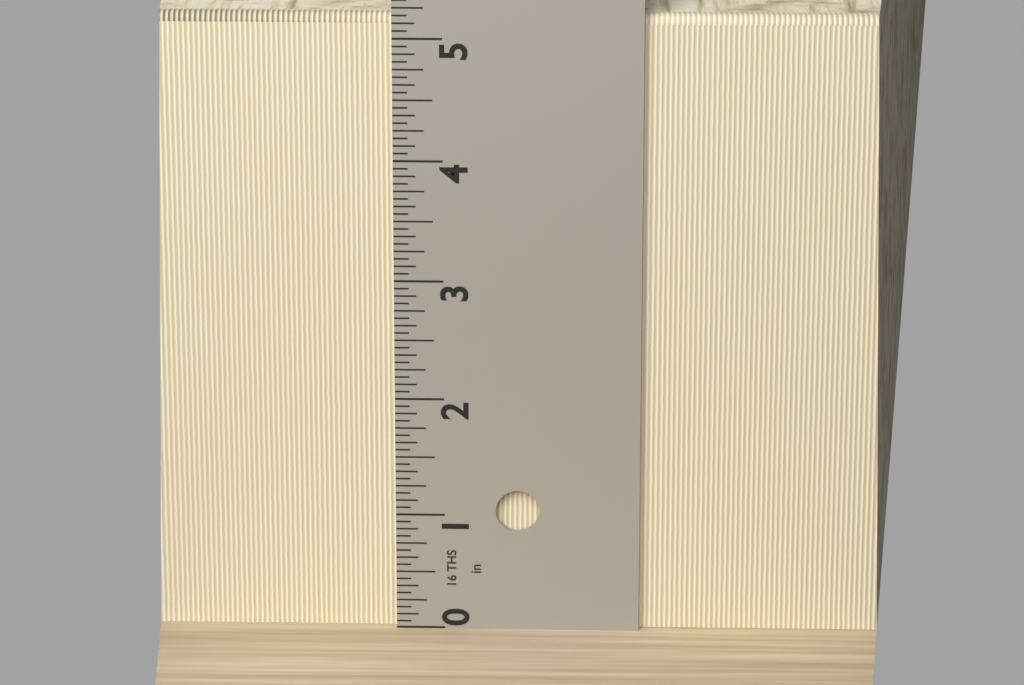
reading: 5.1875 in
